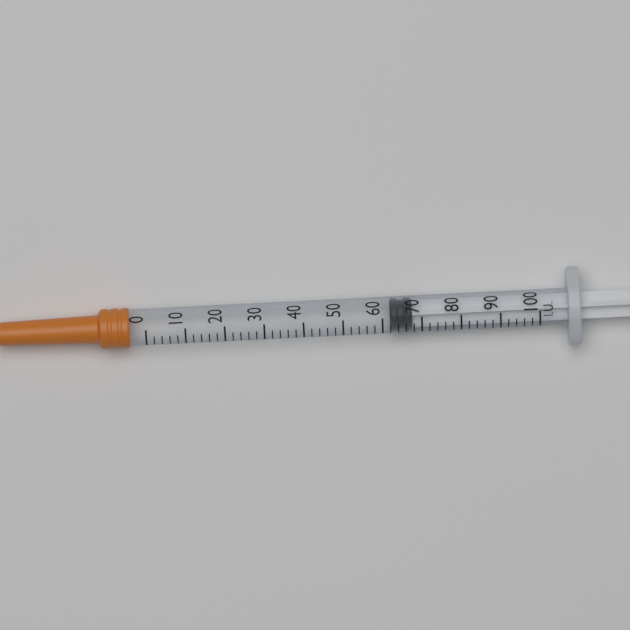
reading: 62 IU
